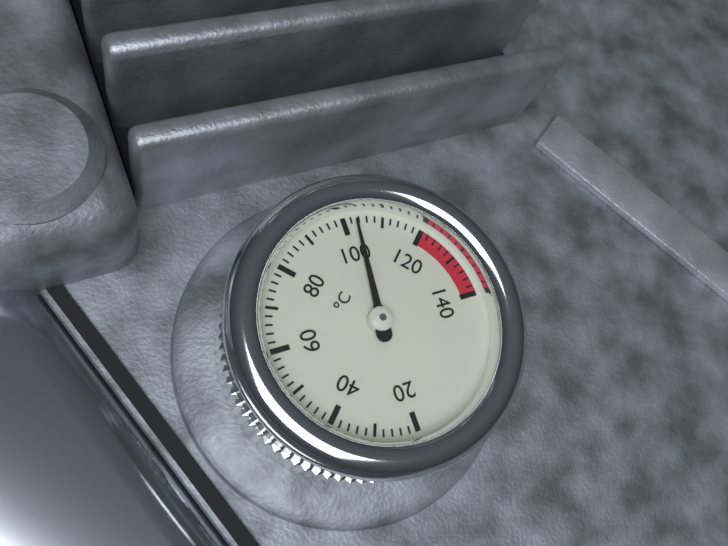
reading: 103 °C
